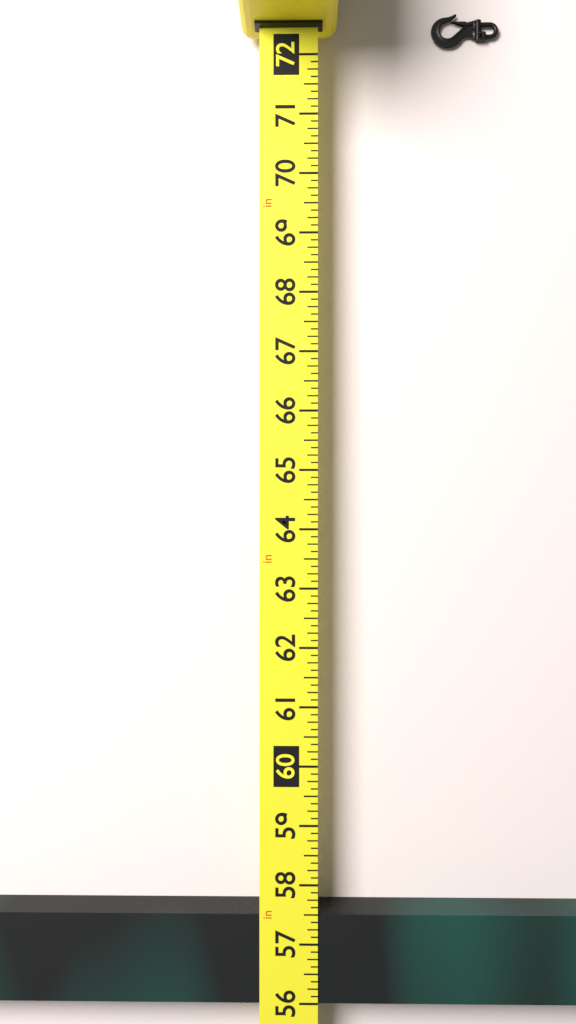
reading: 57.500 in
